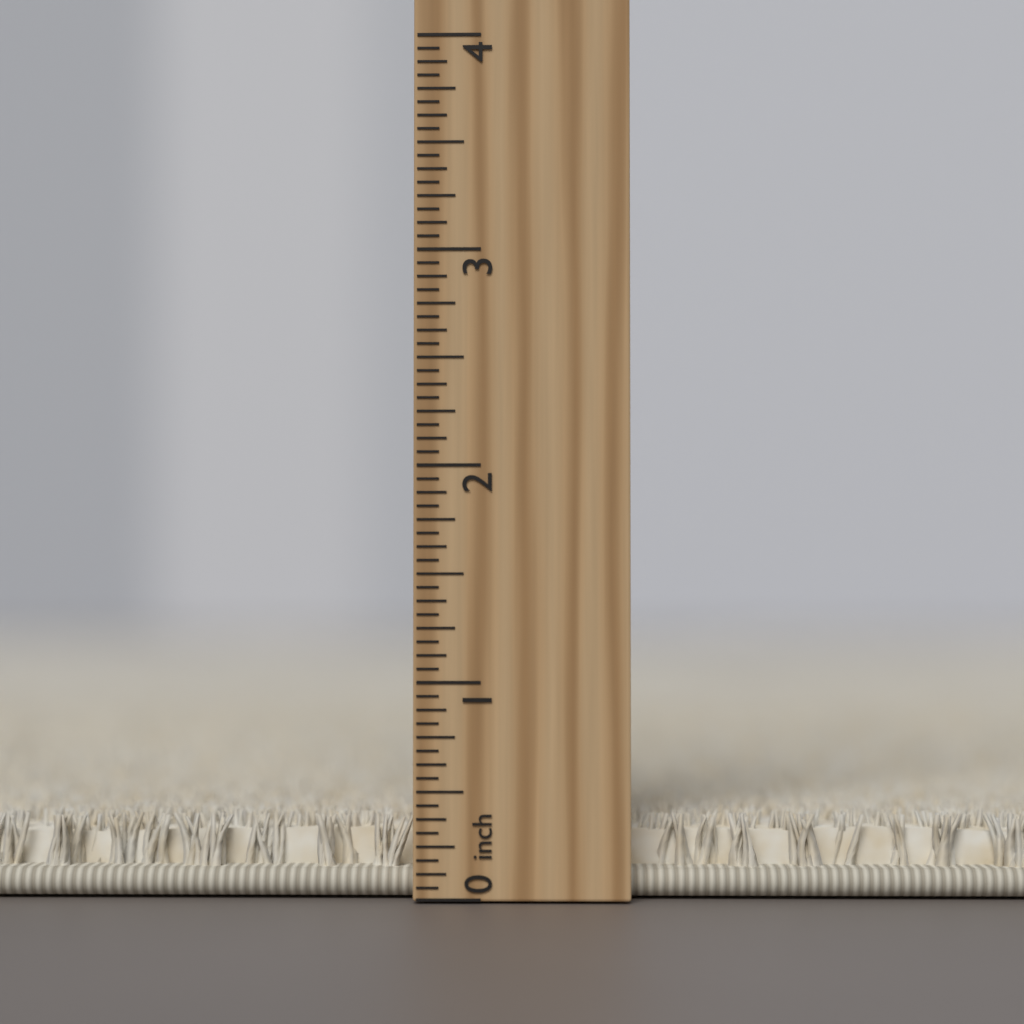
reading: 0.3750 inch
